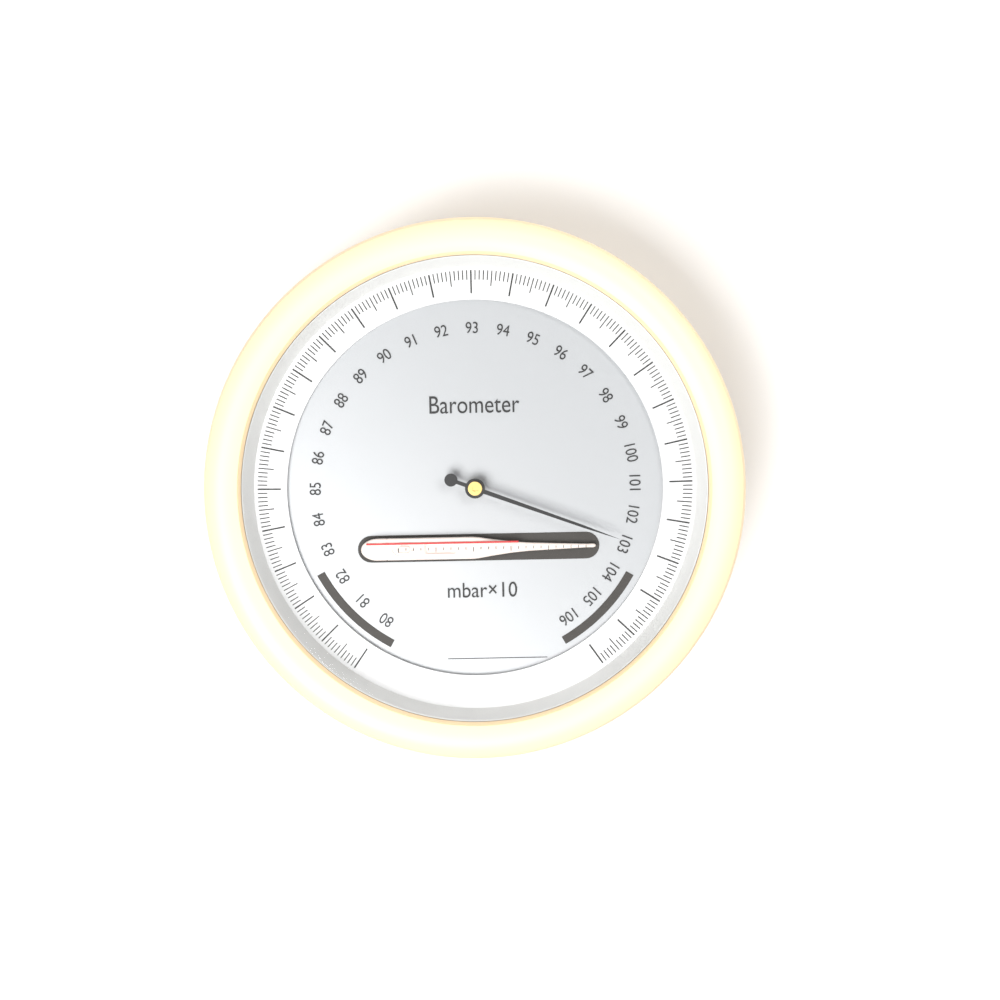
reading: 102.9 mbar×10
